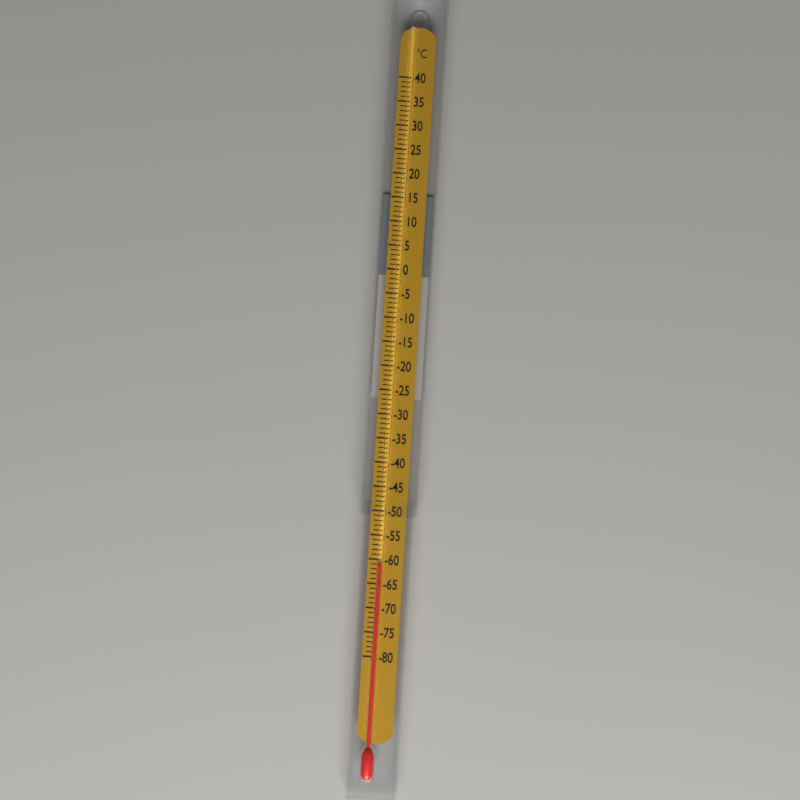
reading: -61 °C
